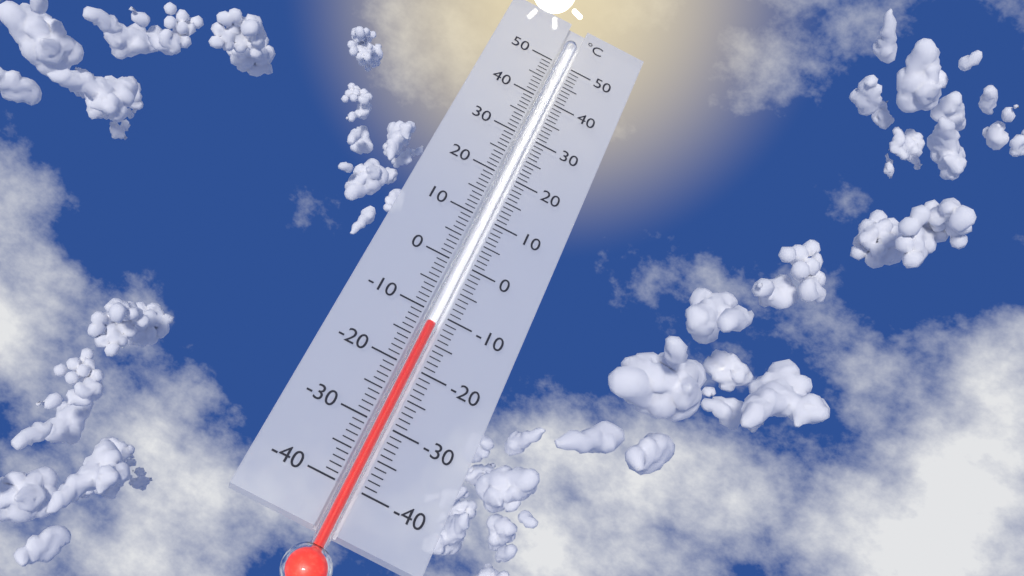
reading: -12 °C
